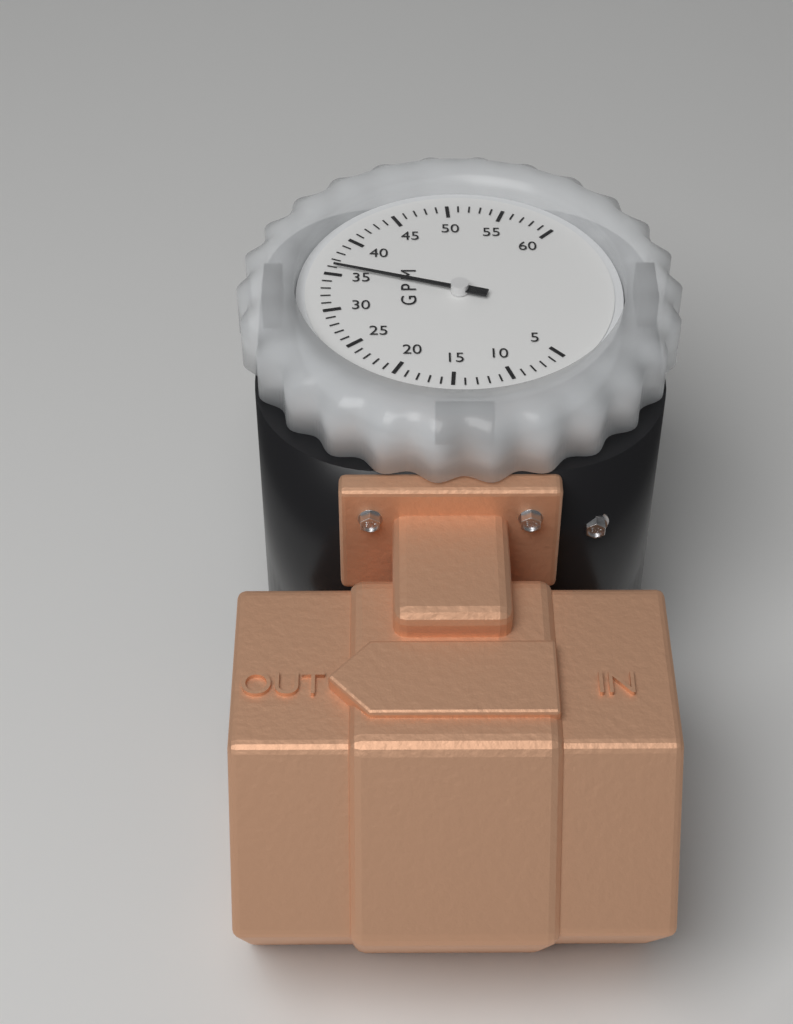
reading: 36 GPM
